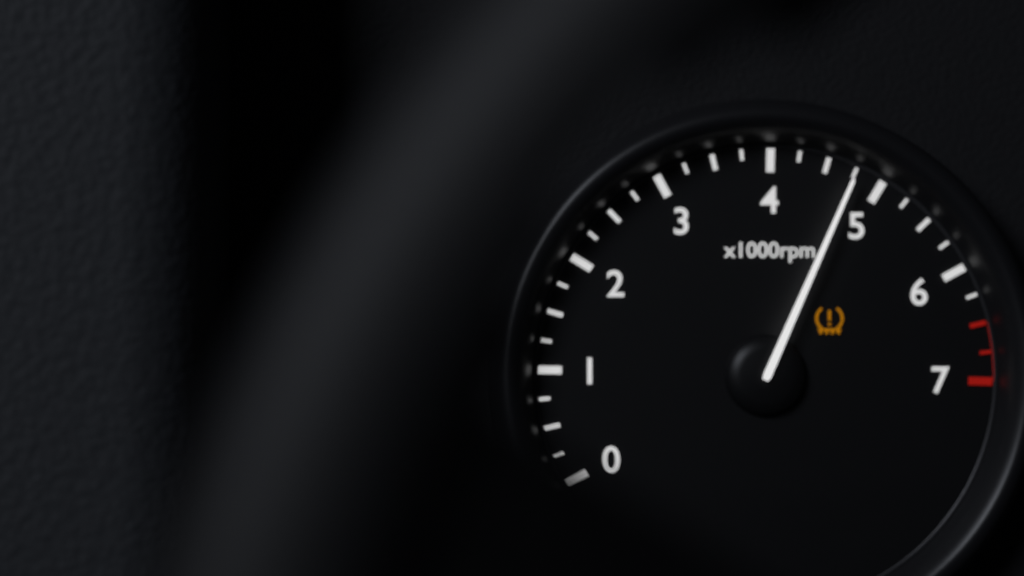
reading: 4750 rpm
